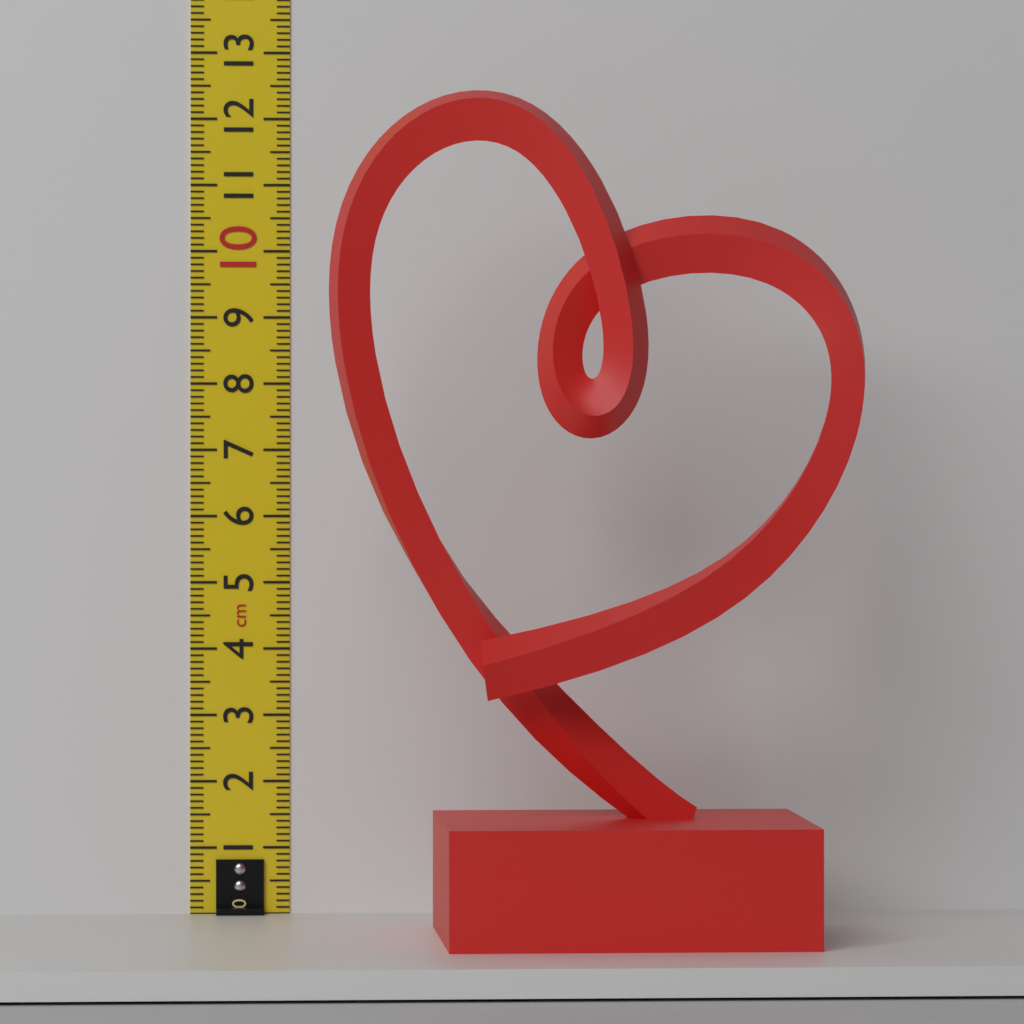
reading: 12.1 cm
